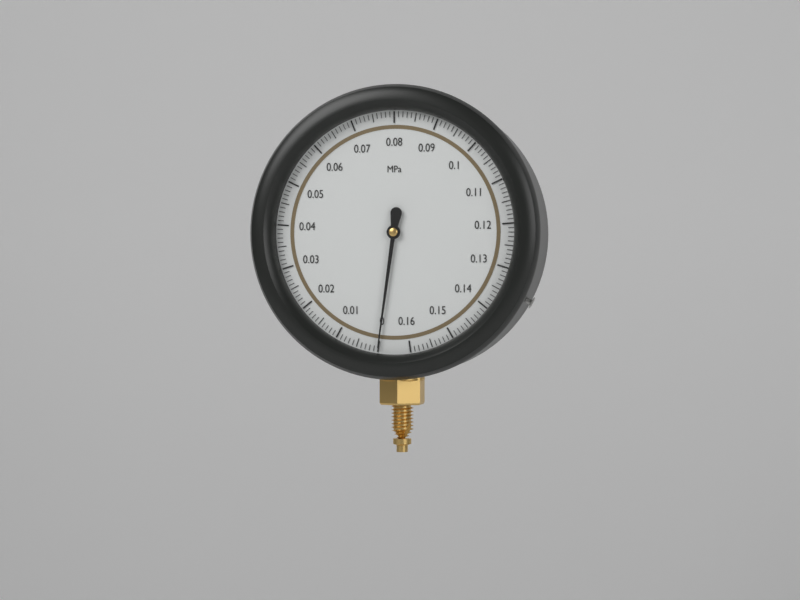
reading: 0.000 MPa
